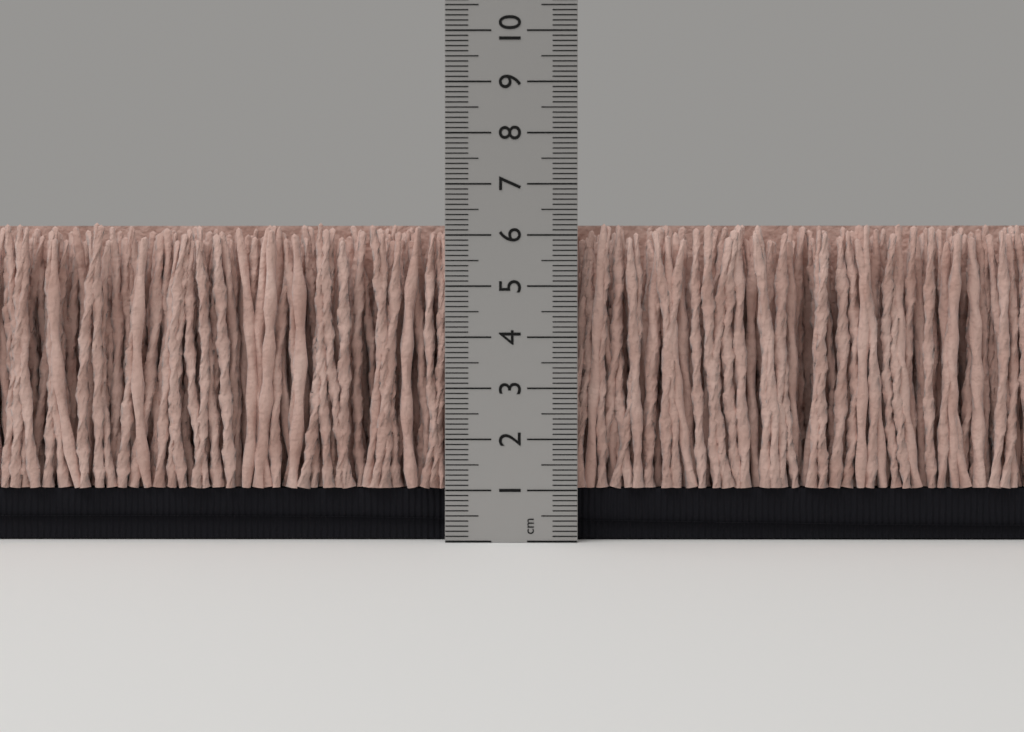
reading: 6.3 cm
